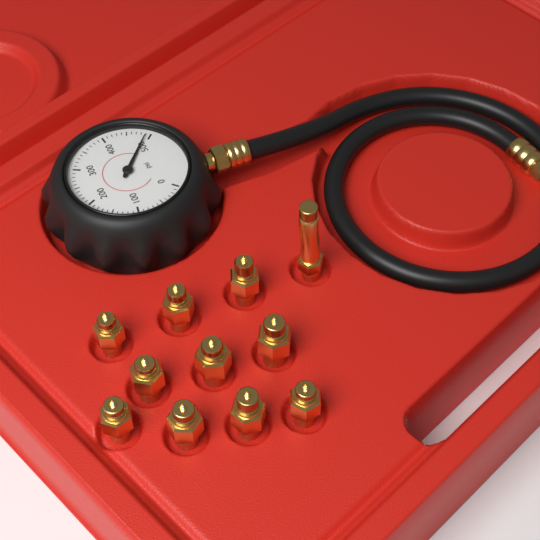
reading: 490 psi
